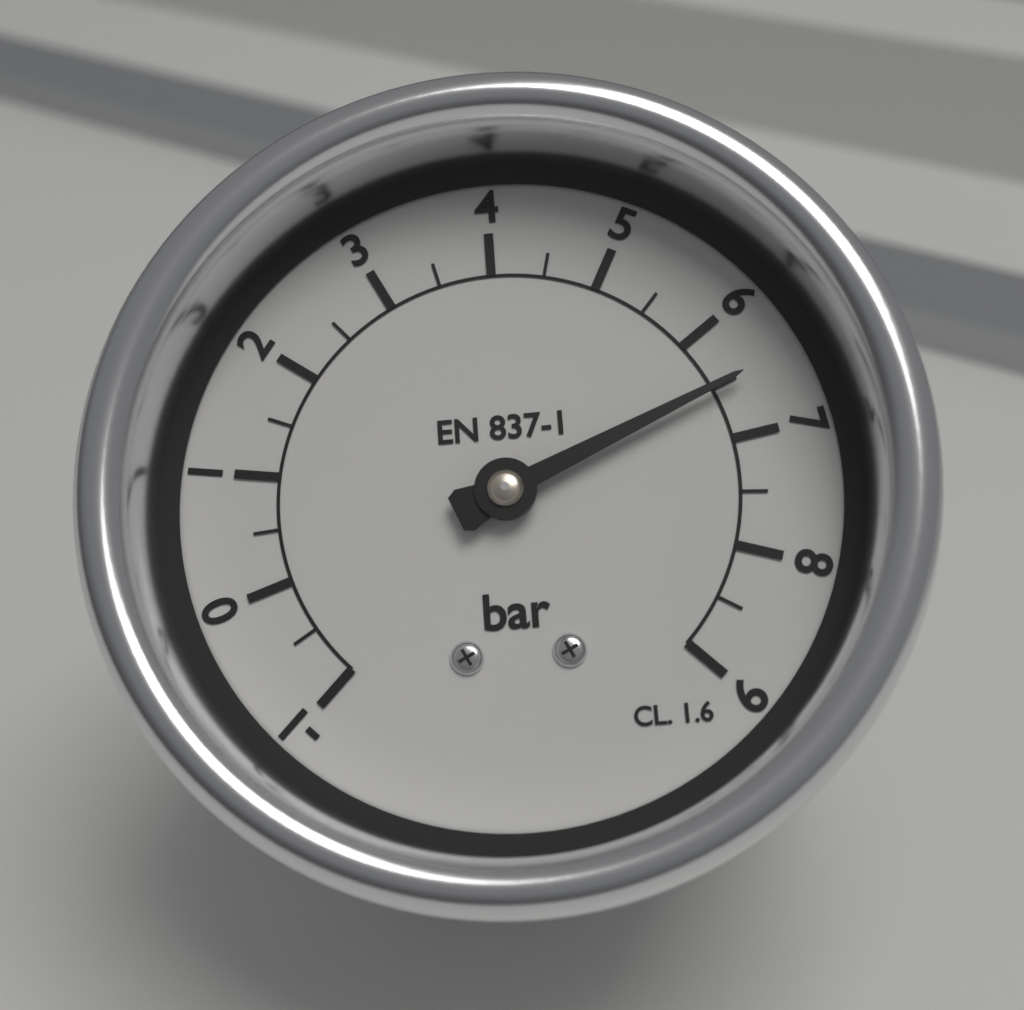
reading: 6.5 bar
